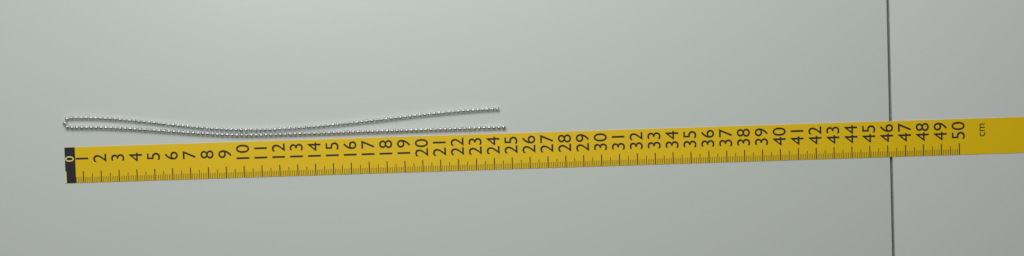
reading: 24.7 cm
